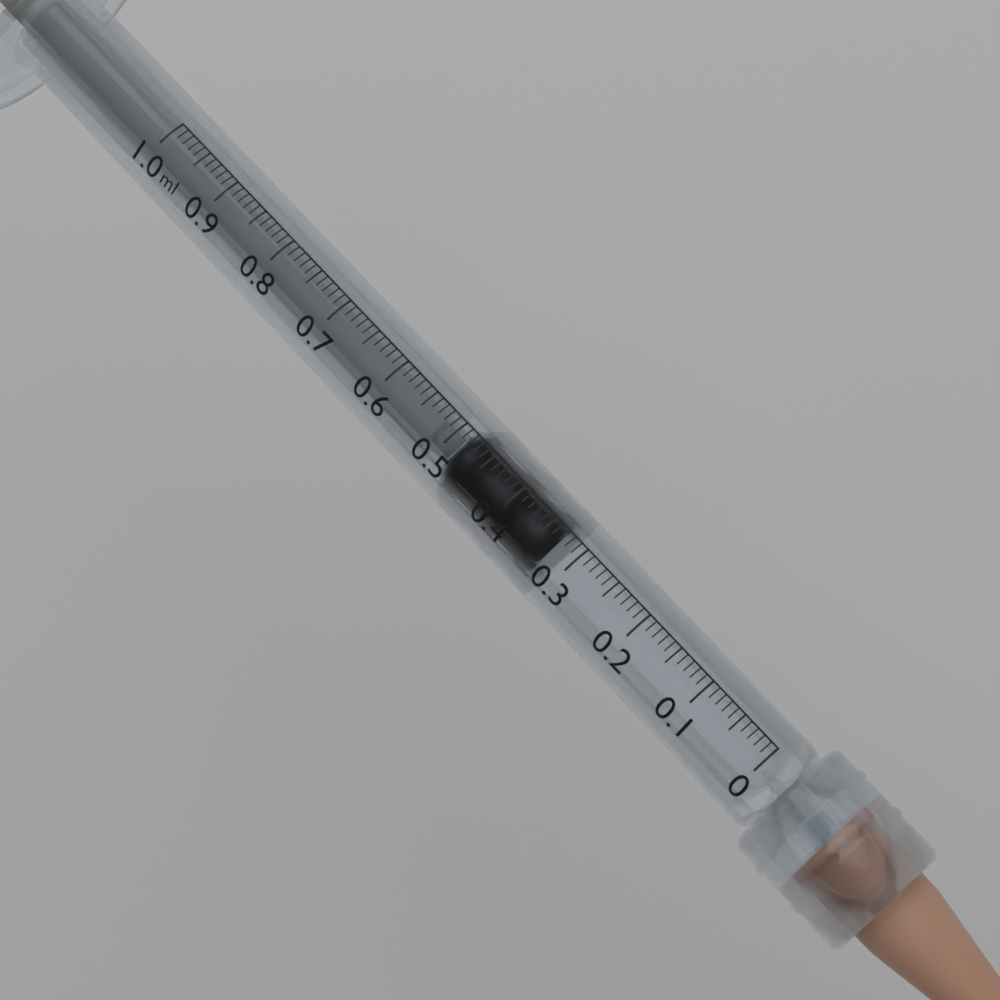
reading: 0.33 ml
